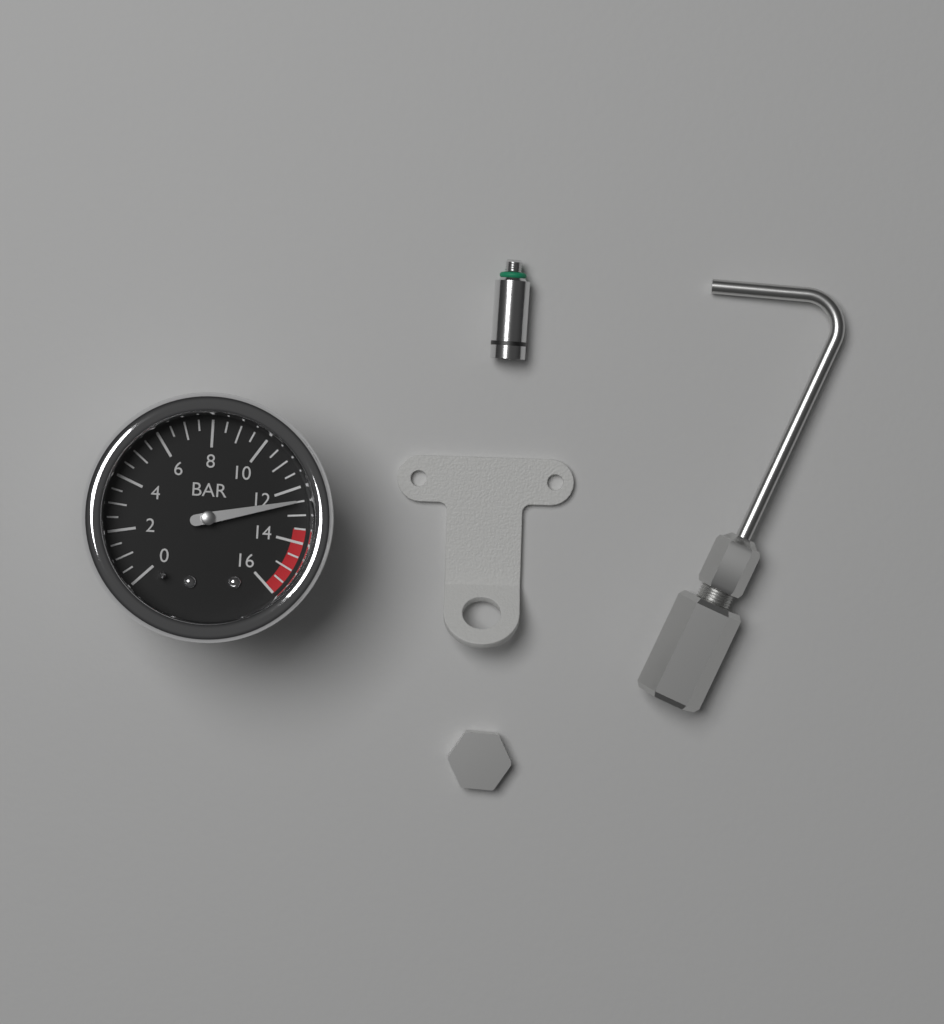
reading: 12.5 bar
